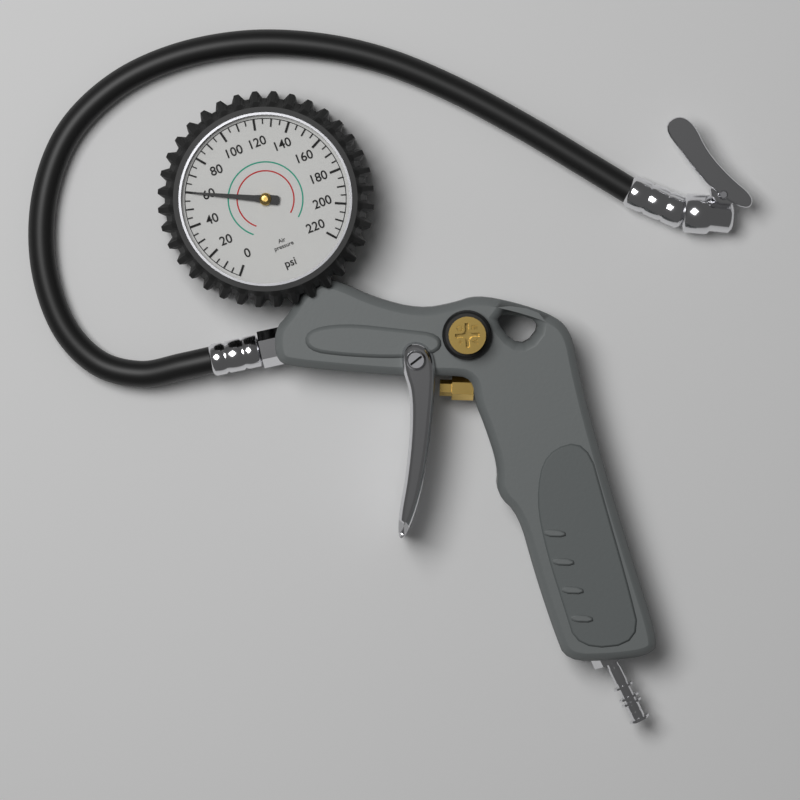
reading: 60 psi
